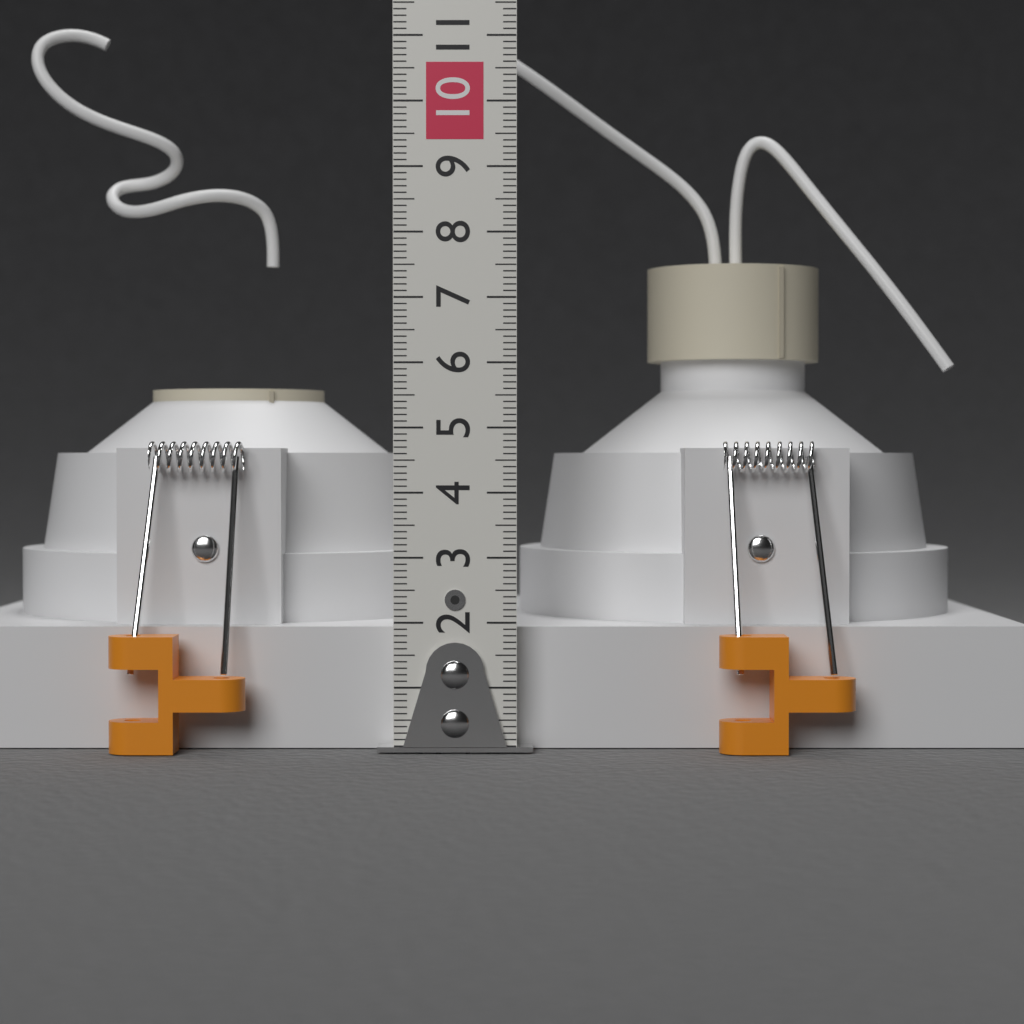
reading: 5.7 cm
